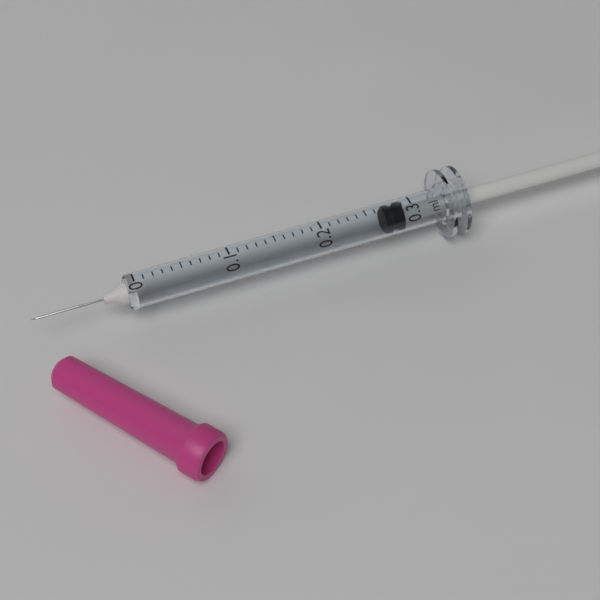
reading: 0.27 ml
